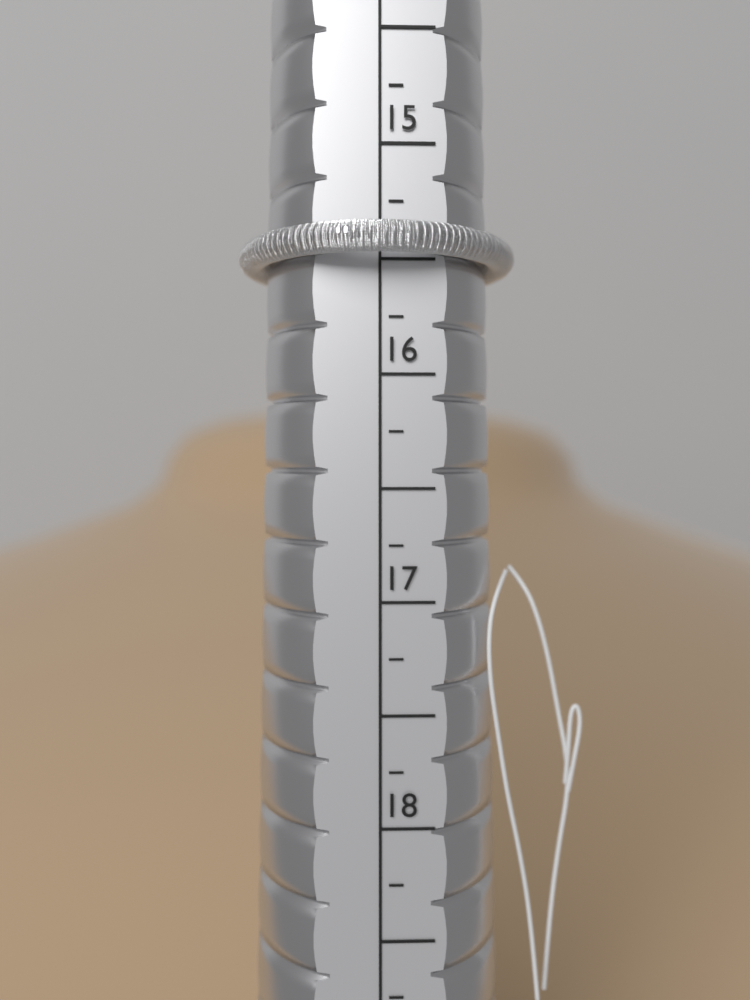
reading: 15.50 (no unit)
